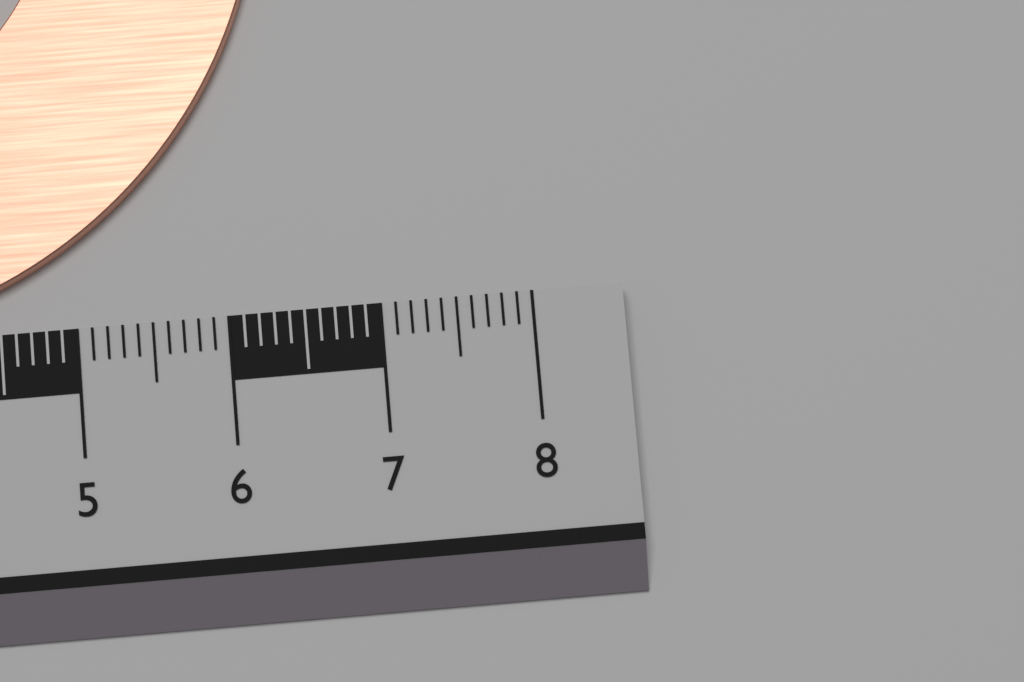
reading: 6.4 cm
